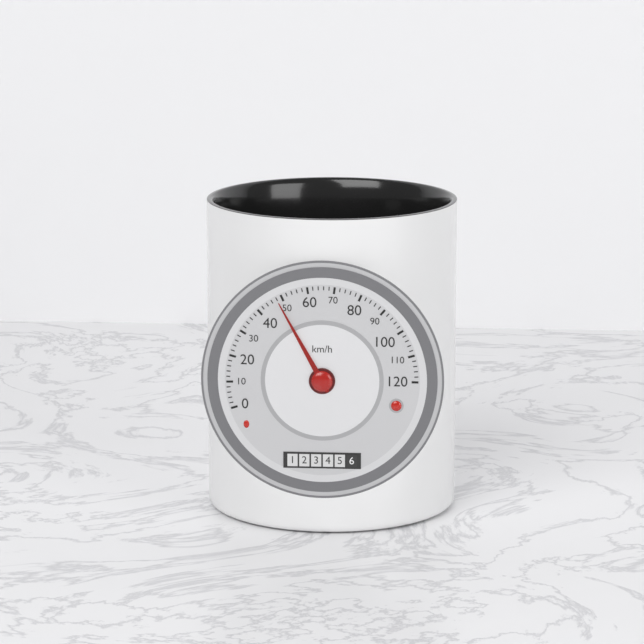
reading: 48 km/h
